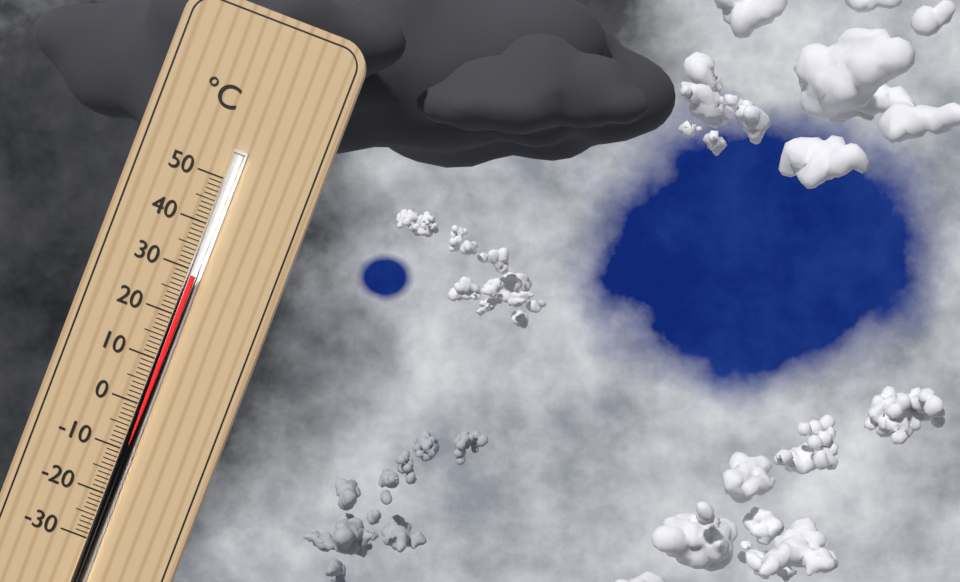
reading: 29 °C
